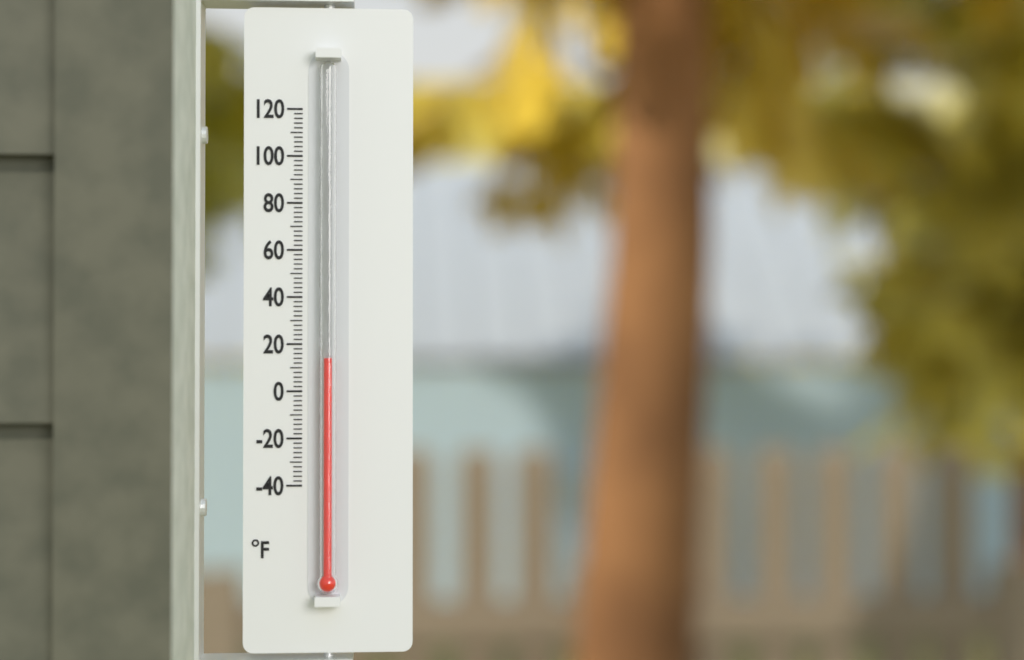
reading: 14 °F
